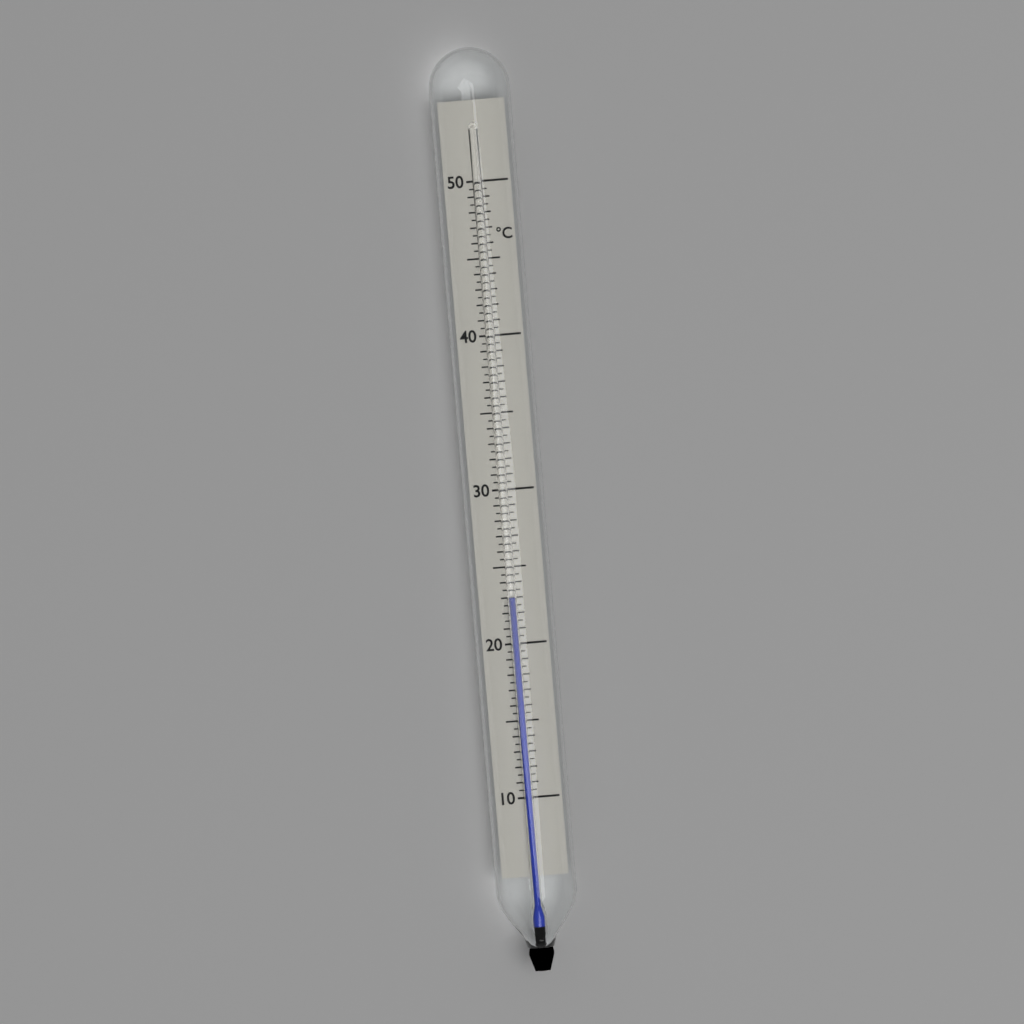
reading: 23.0 °C
